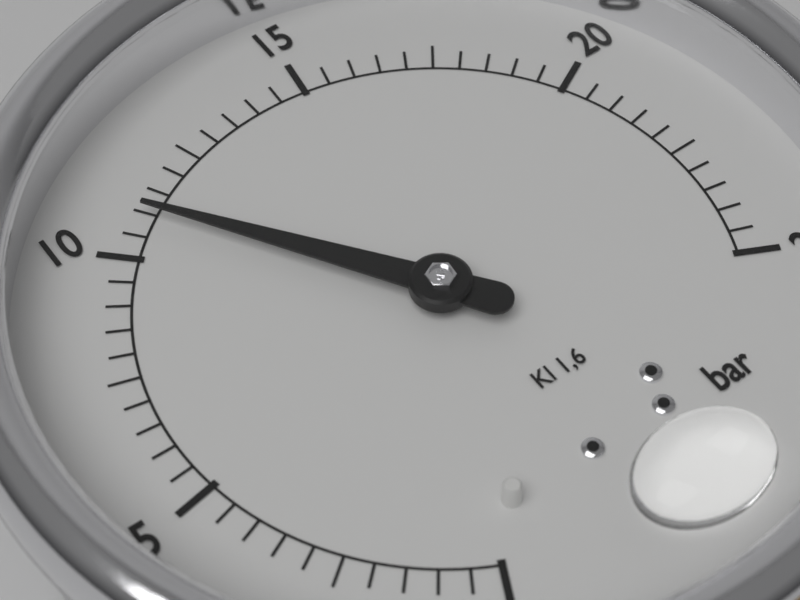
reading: 11.0 bar
